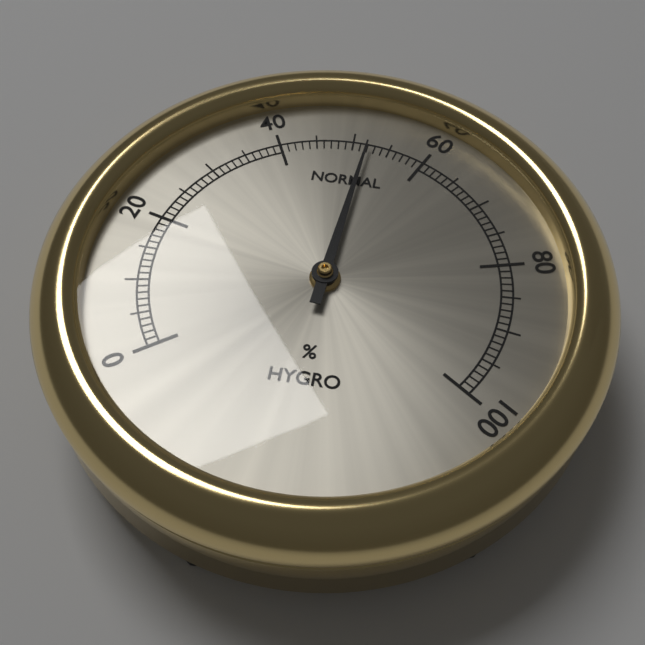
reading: 52 %
